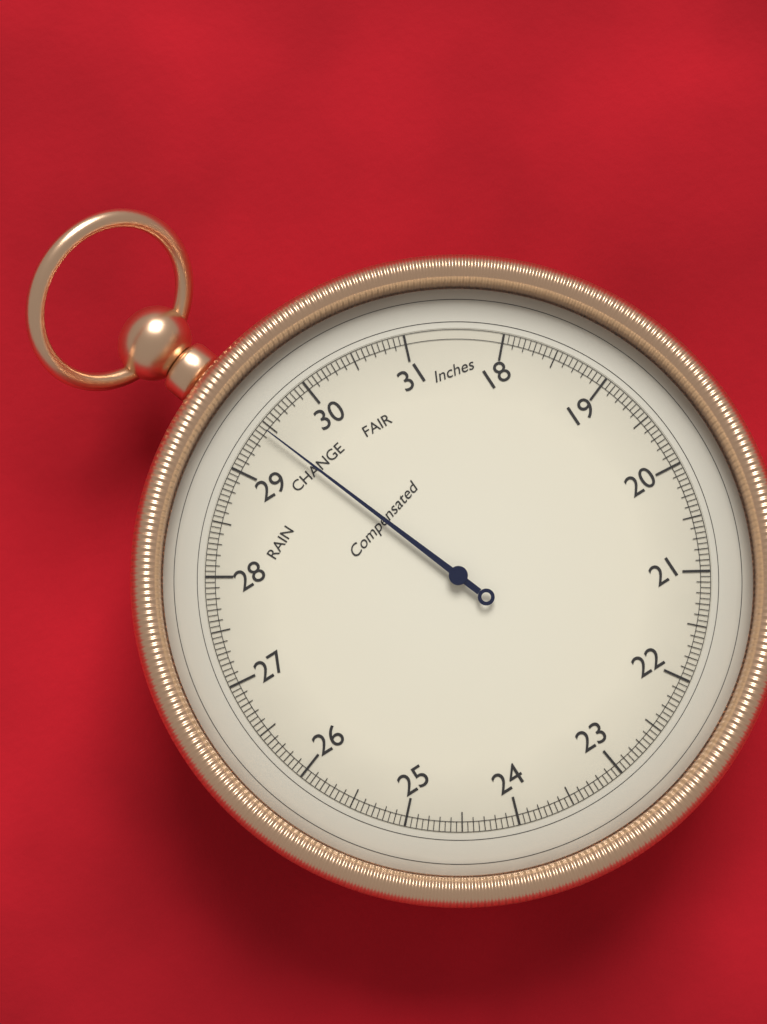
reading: 29.45 inHg
